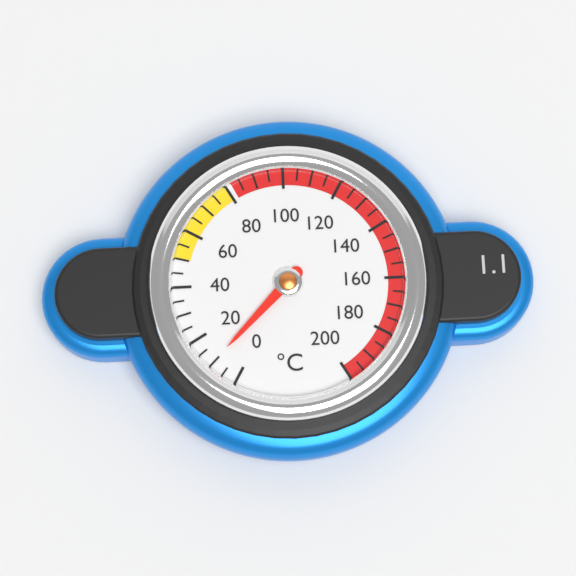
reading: 10 °C
